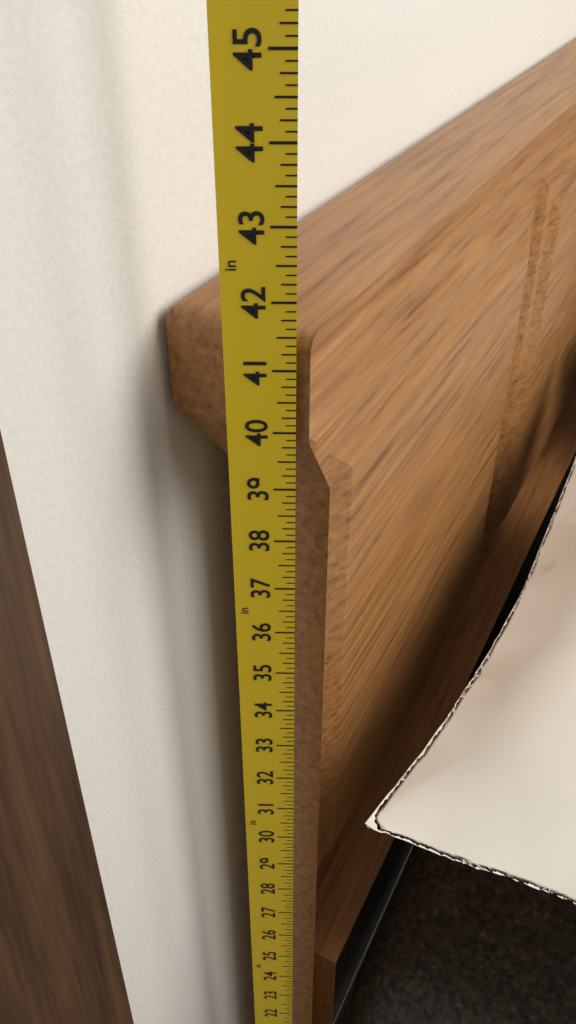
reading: 41.500 in
